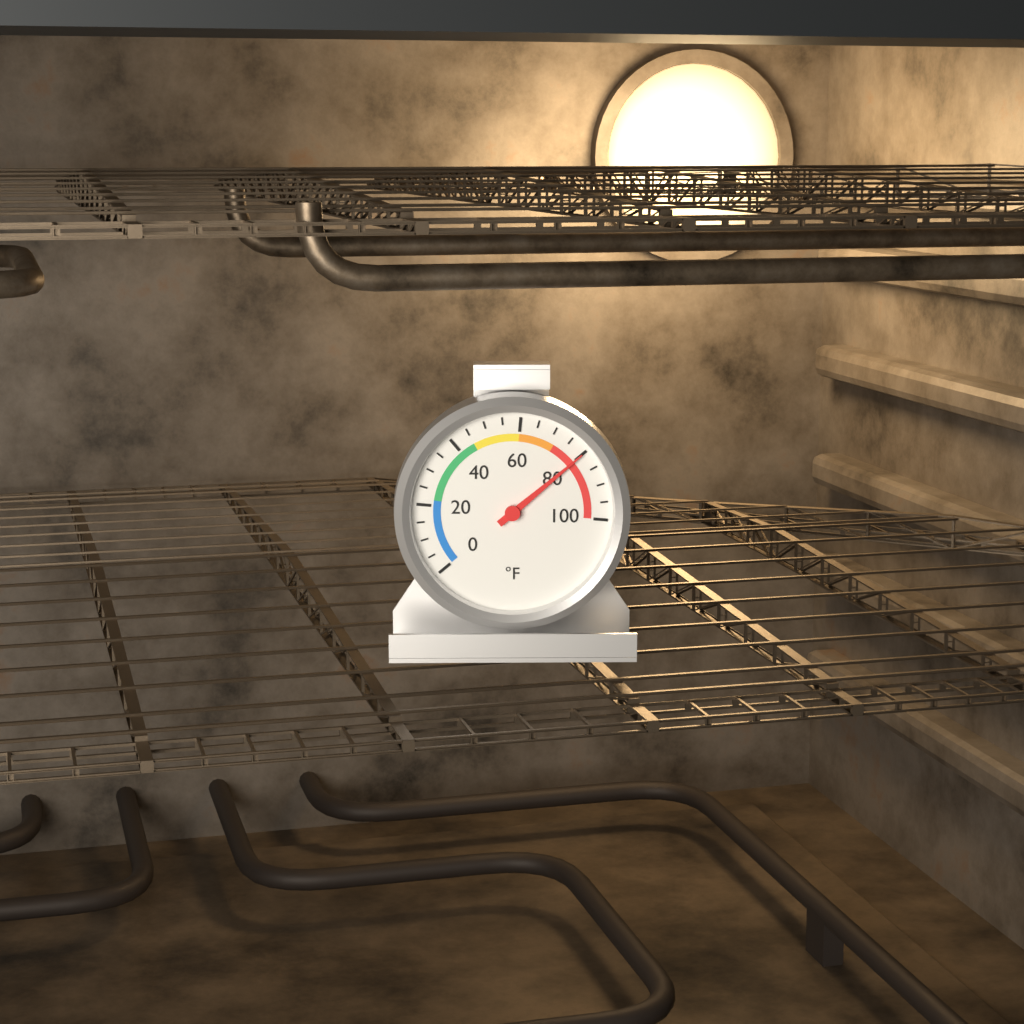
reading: 80 °F
